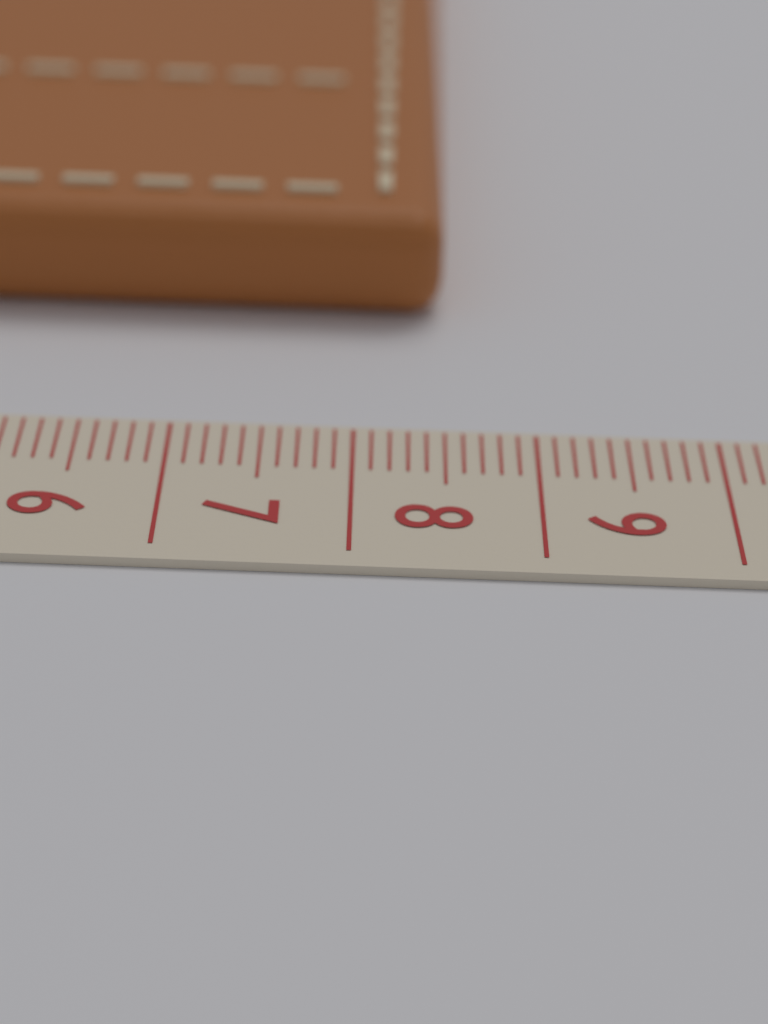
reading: 8.5 cm
